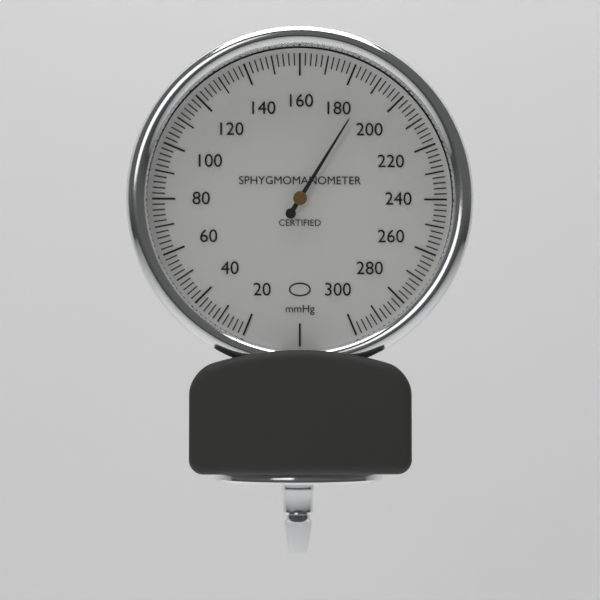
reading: 188 mmHg
